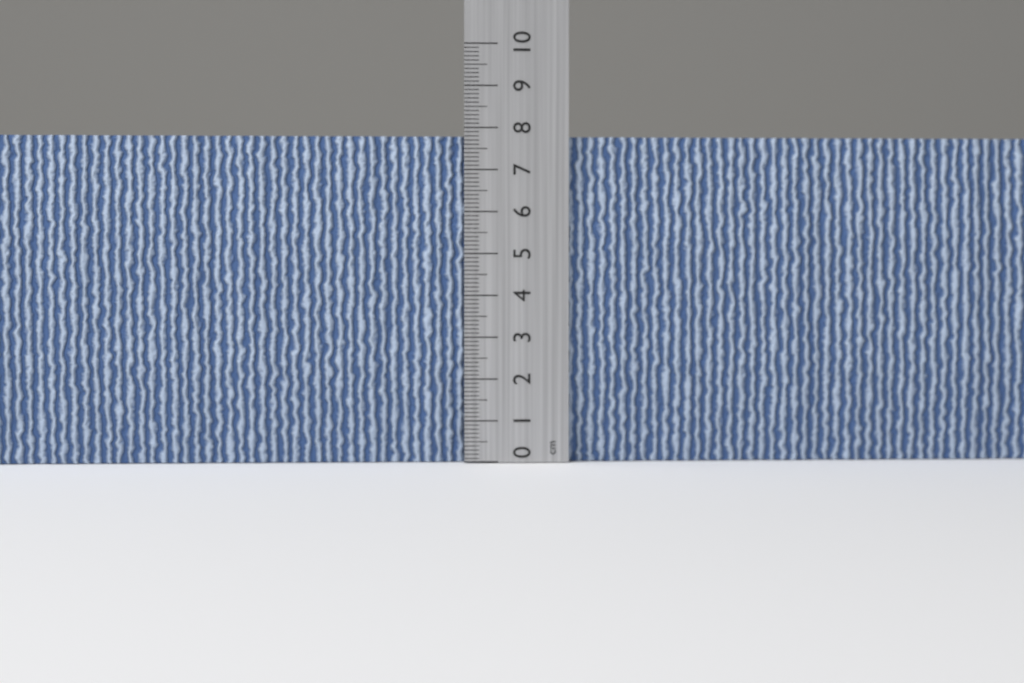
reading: 7.8 cm
